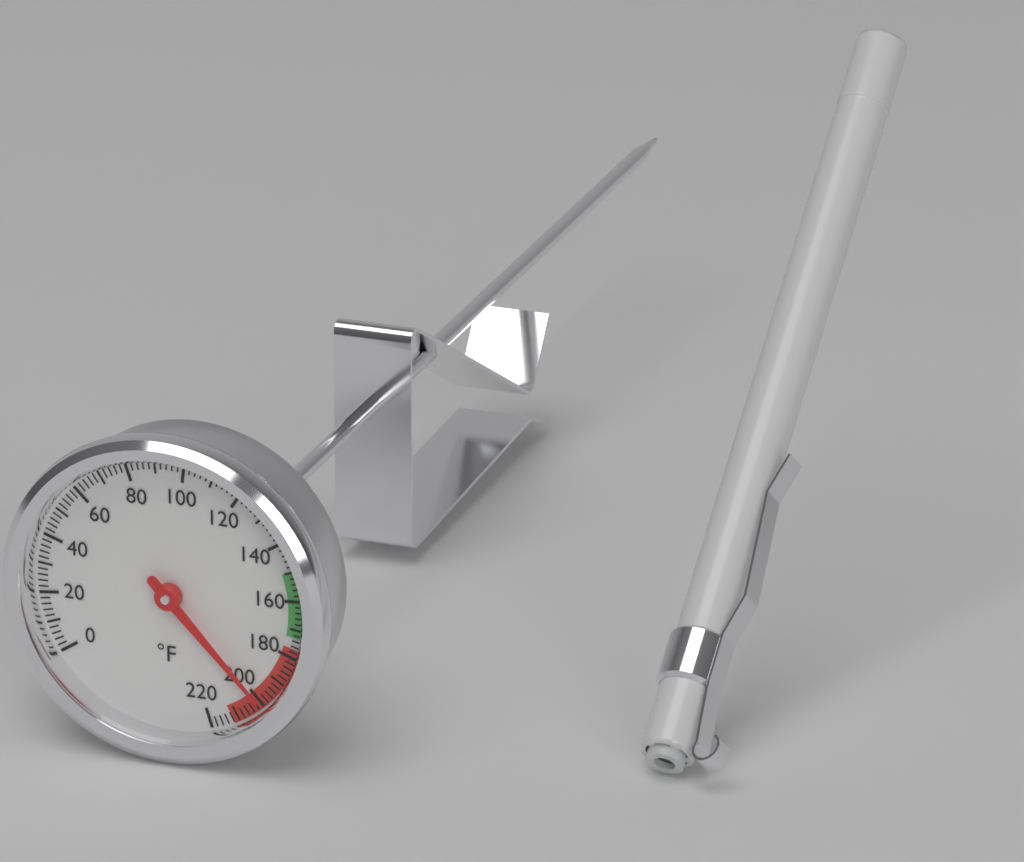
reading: 200 °F
